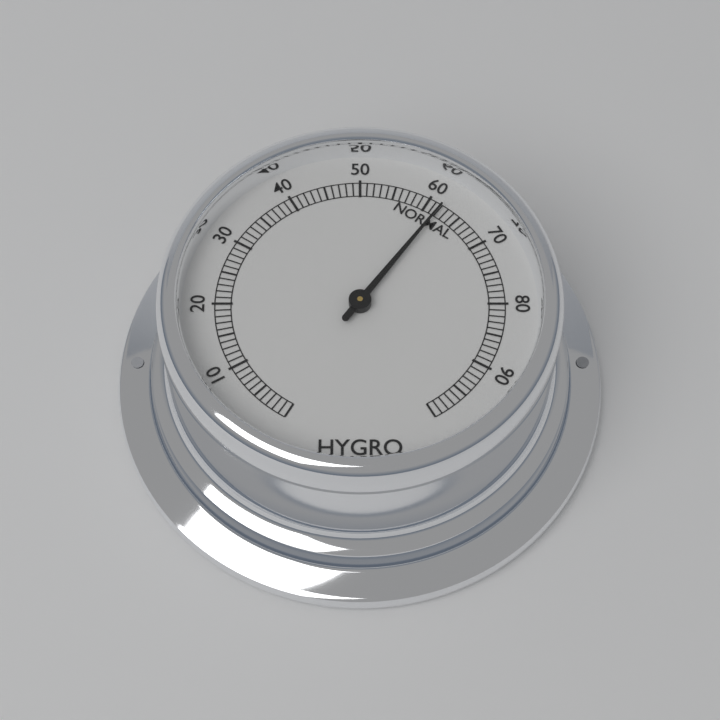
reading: 62 (no unit)
